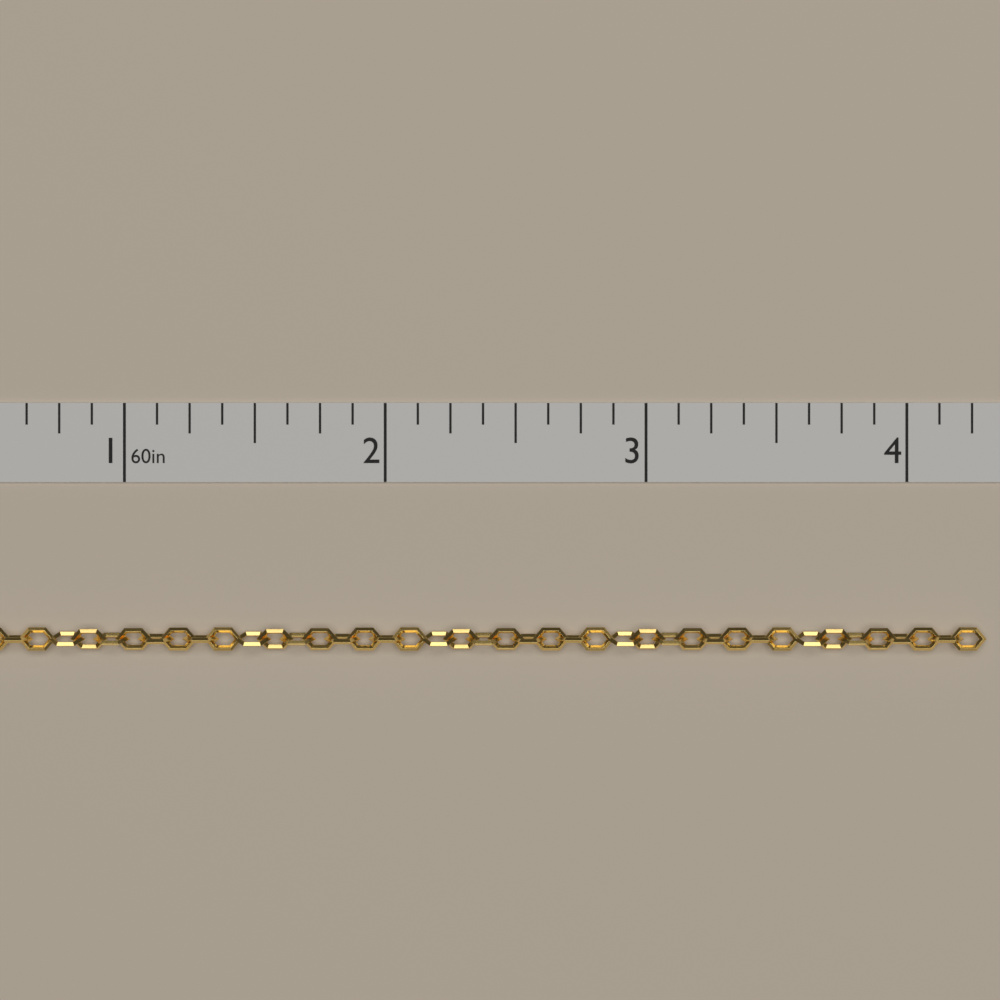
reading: 4.300 in
